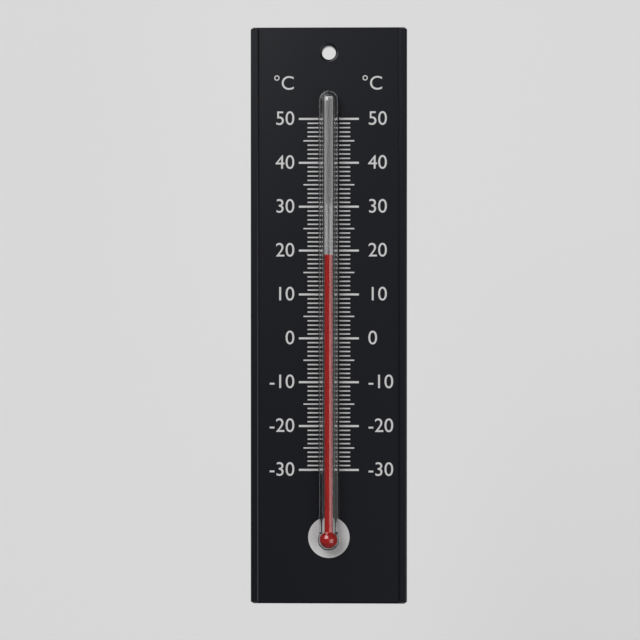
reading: 19 °C
